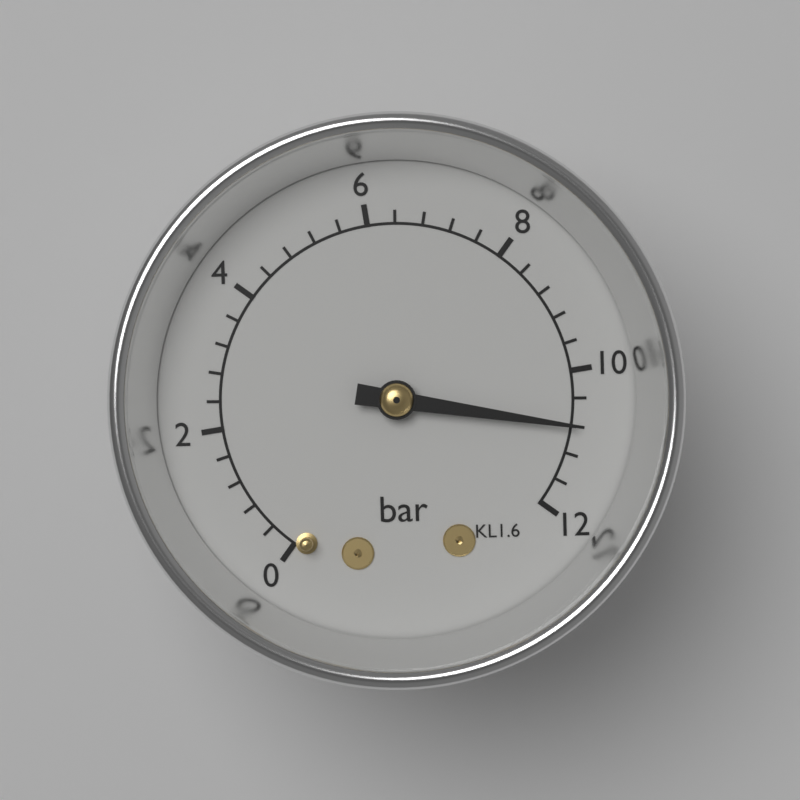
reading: 10.8 bar
